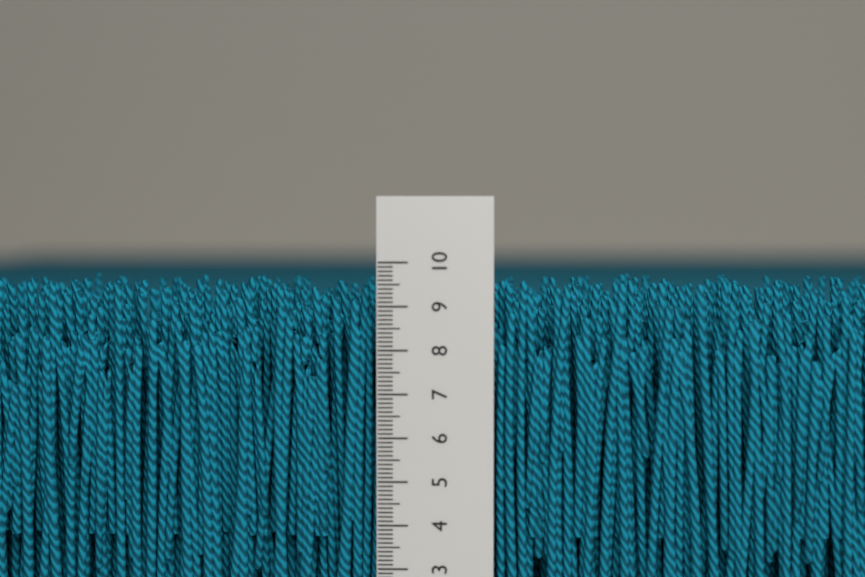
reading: 9.6 cm
